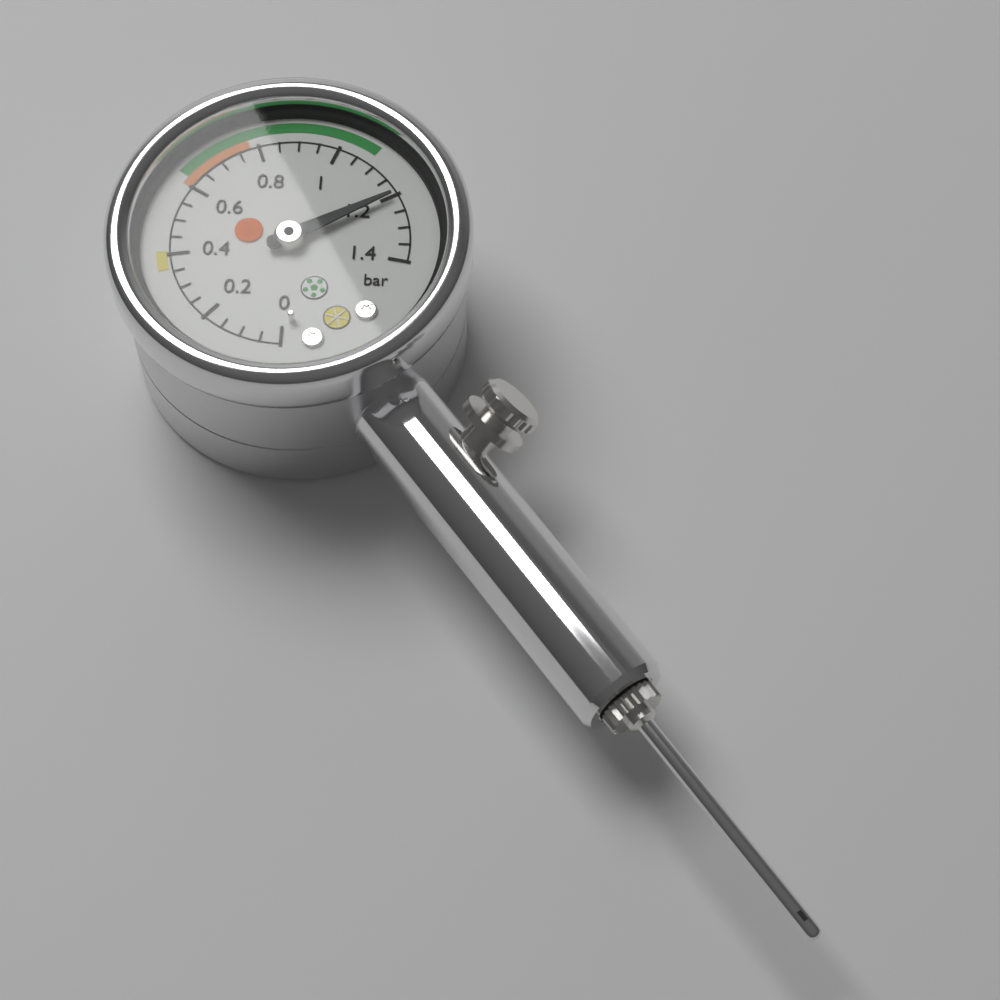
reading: 1.20 bar
